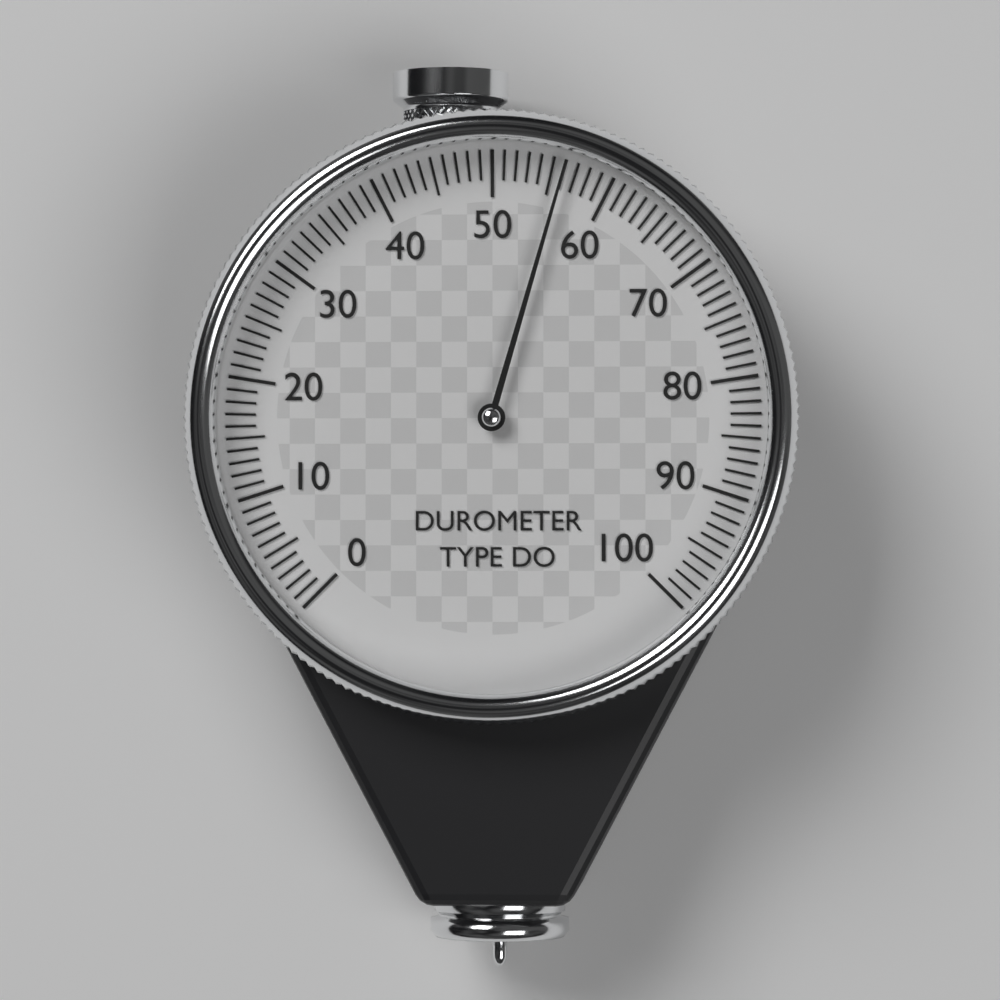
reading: 56 (no unit)
